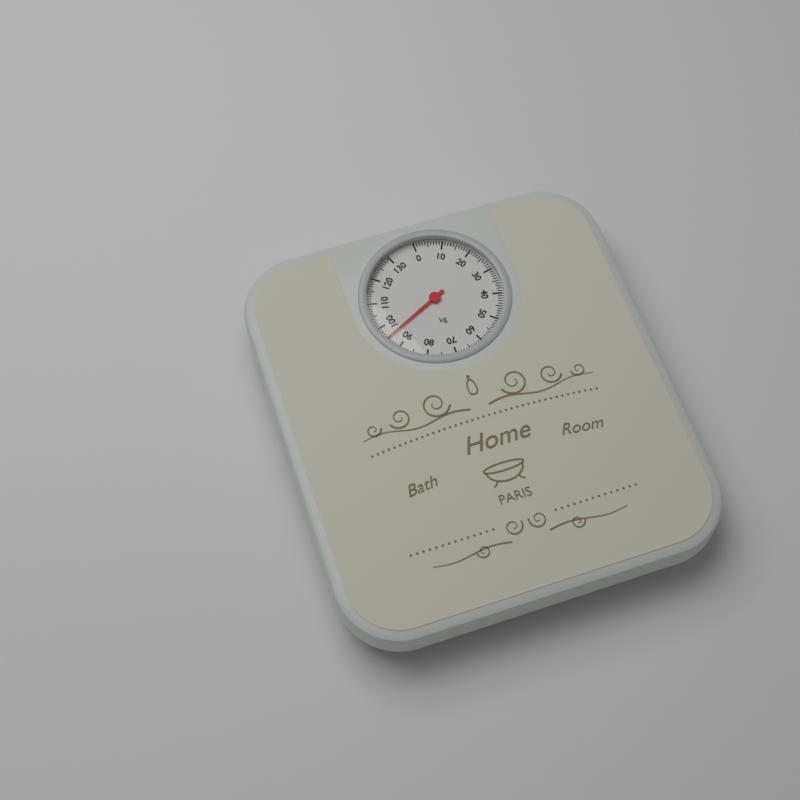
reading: 95 kg
